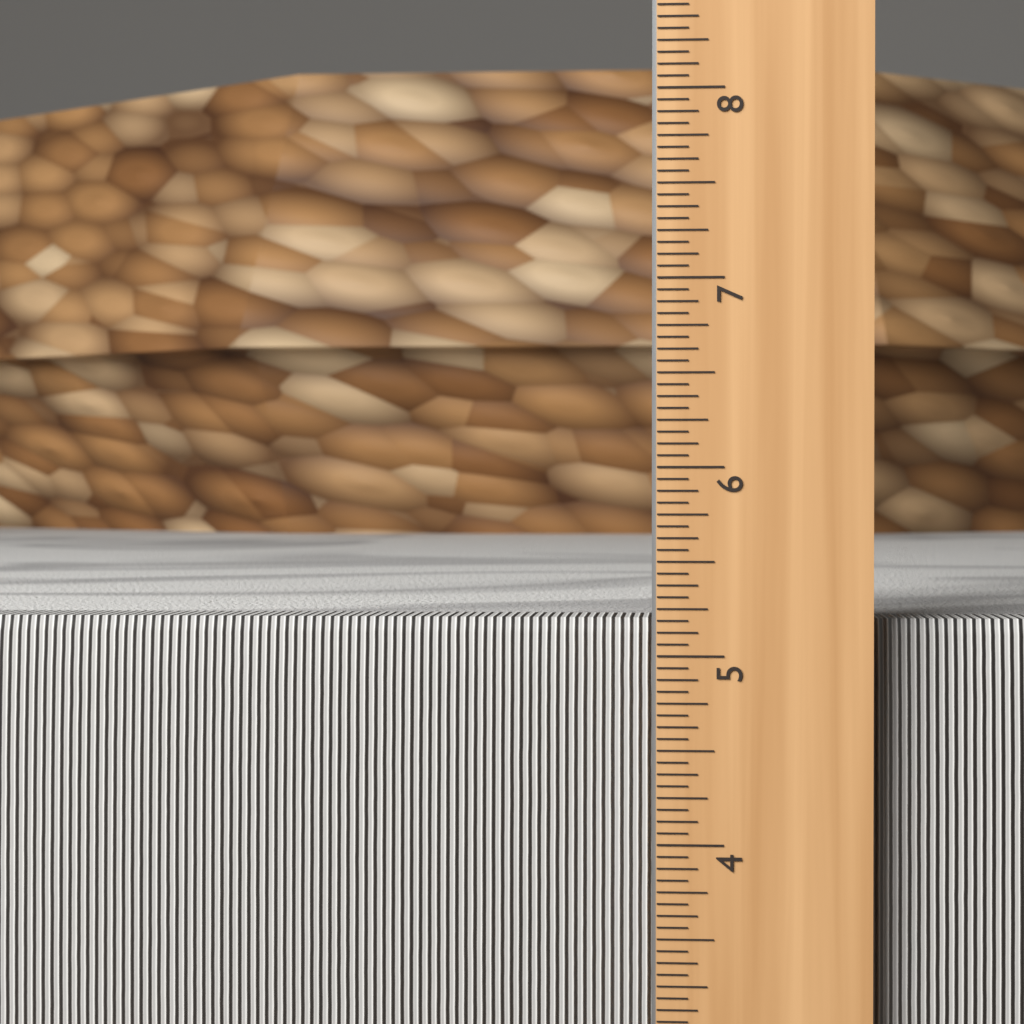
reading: 5.1875 in
